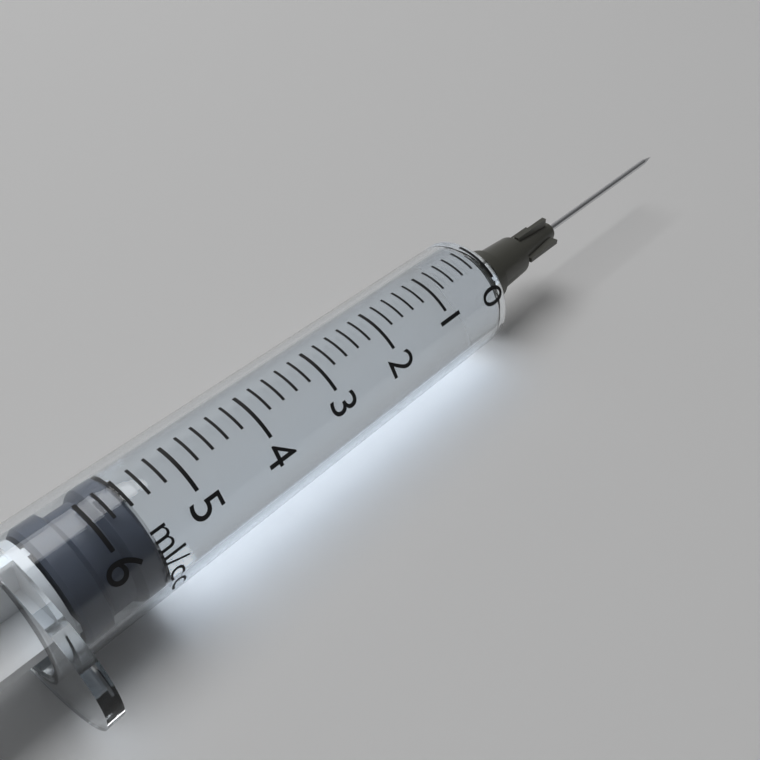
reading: 5.6 ml
